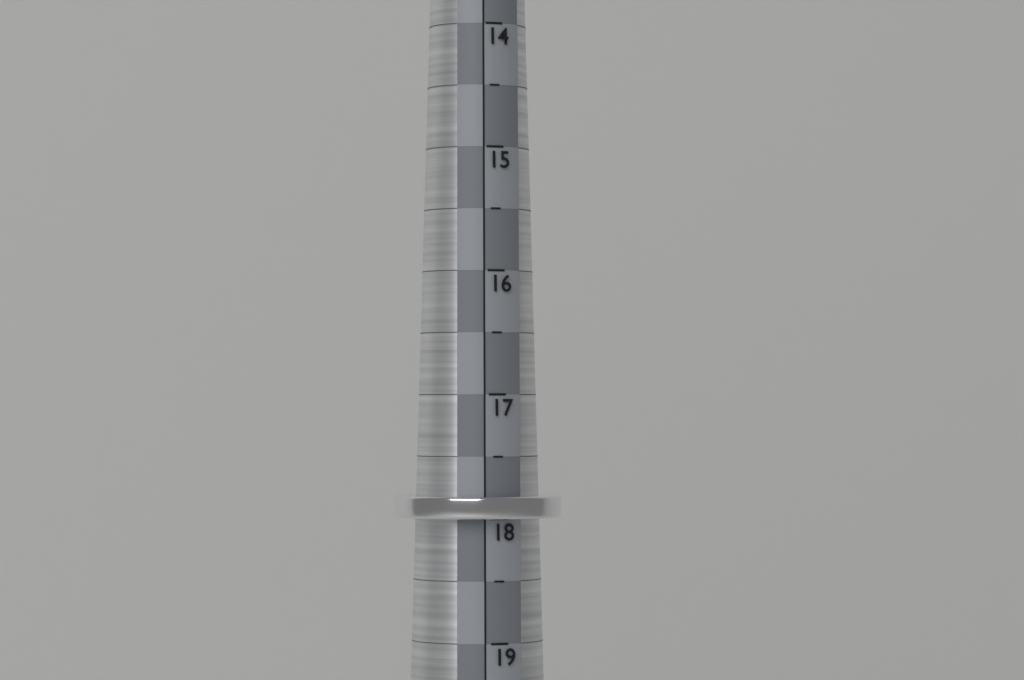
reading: 18.0 (no unit)
